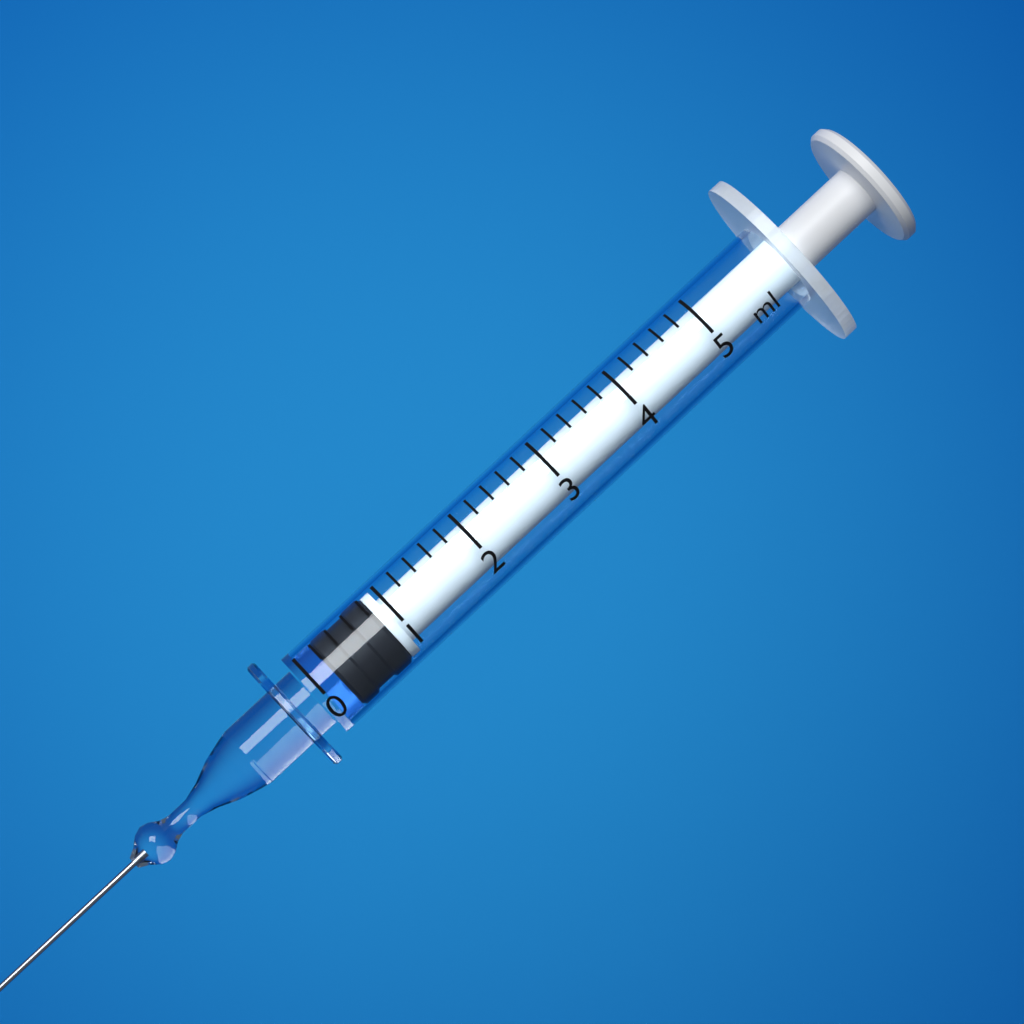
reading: 0.2 ml
